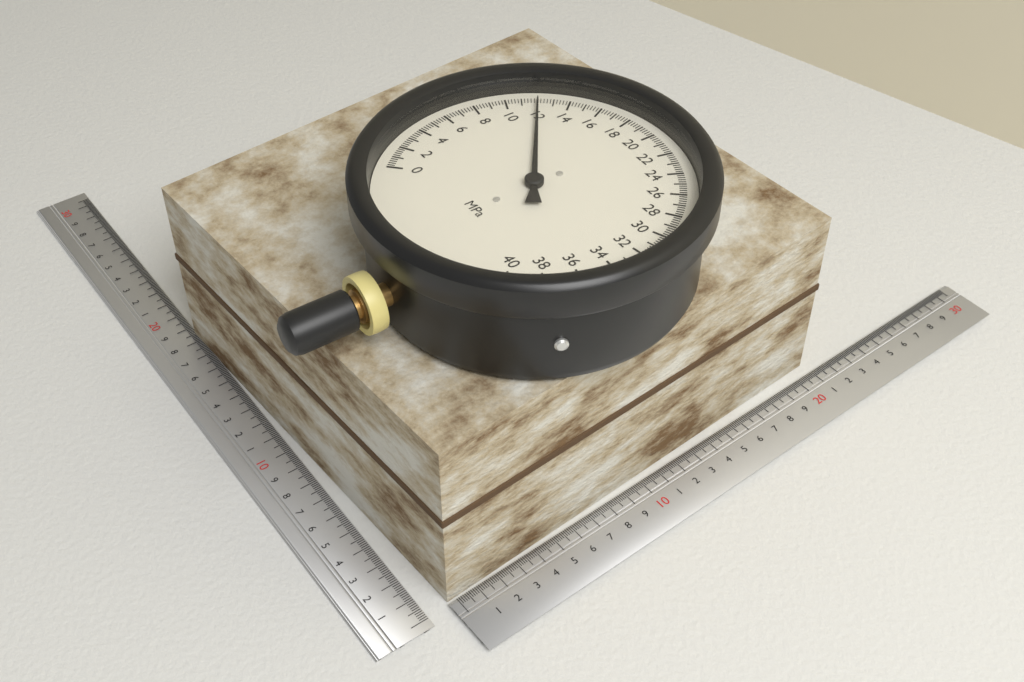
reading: 12.0 MPa
